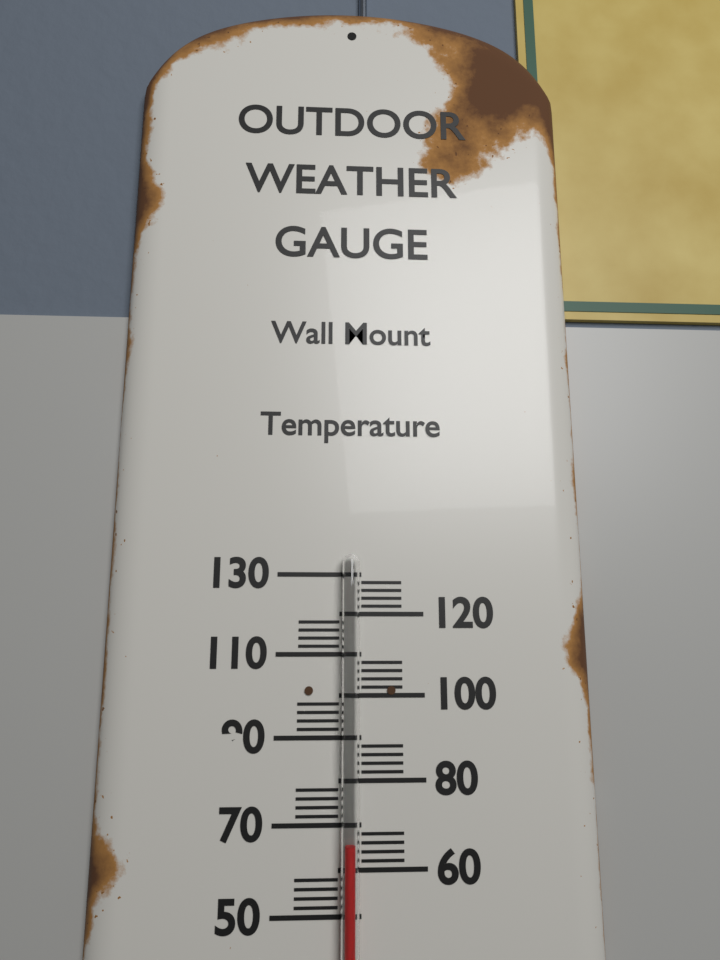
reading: 66 (no unit)
